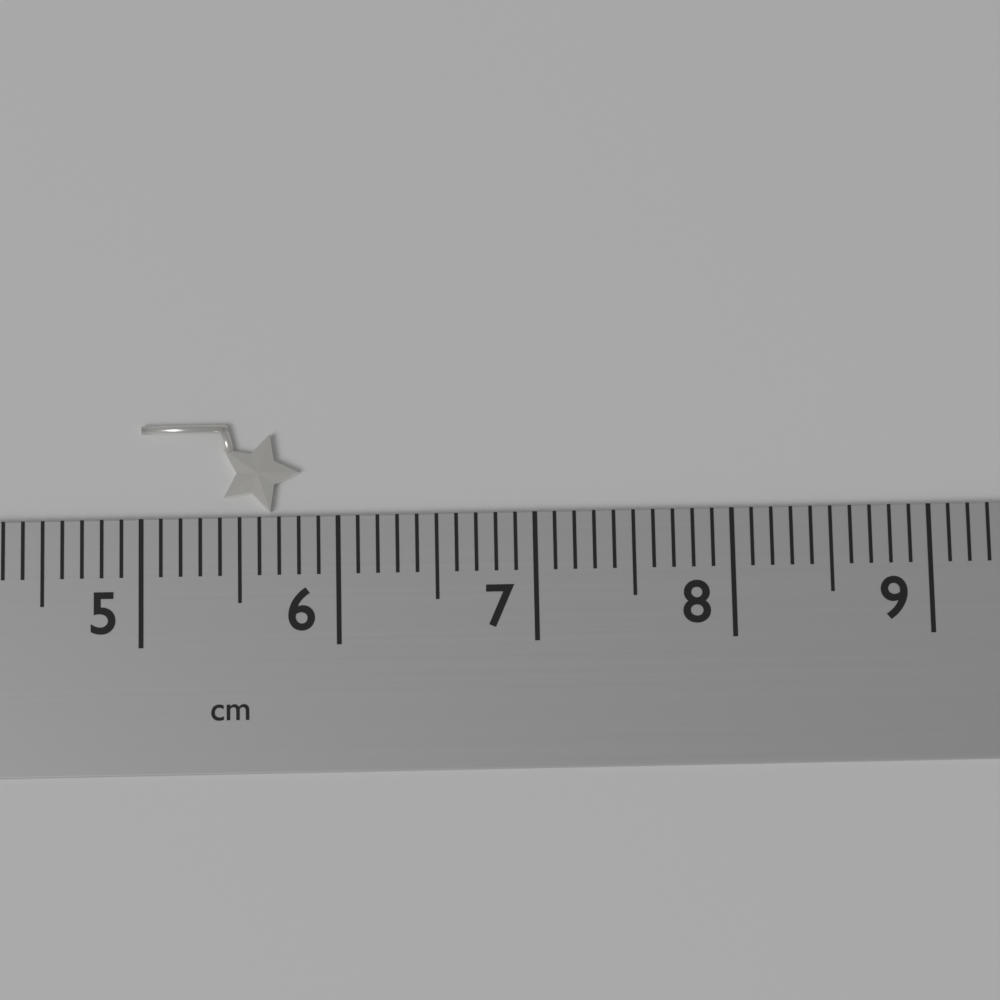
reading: 5.8 cm
